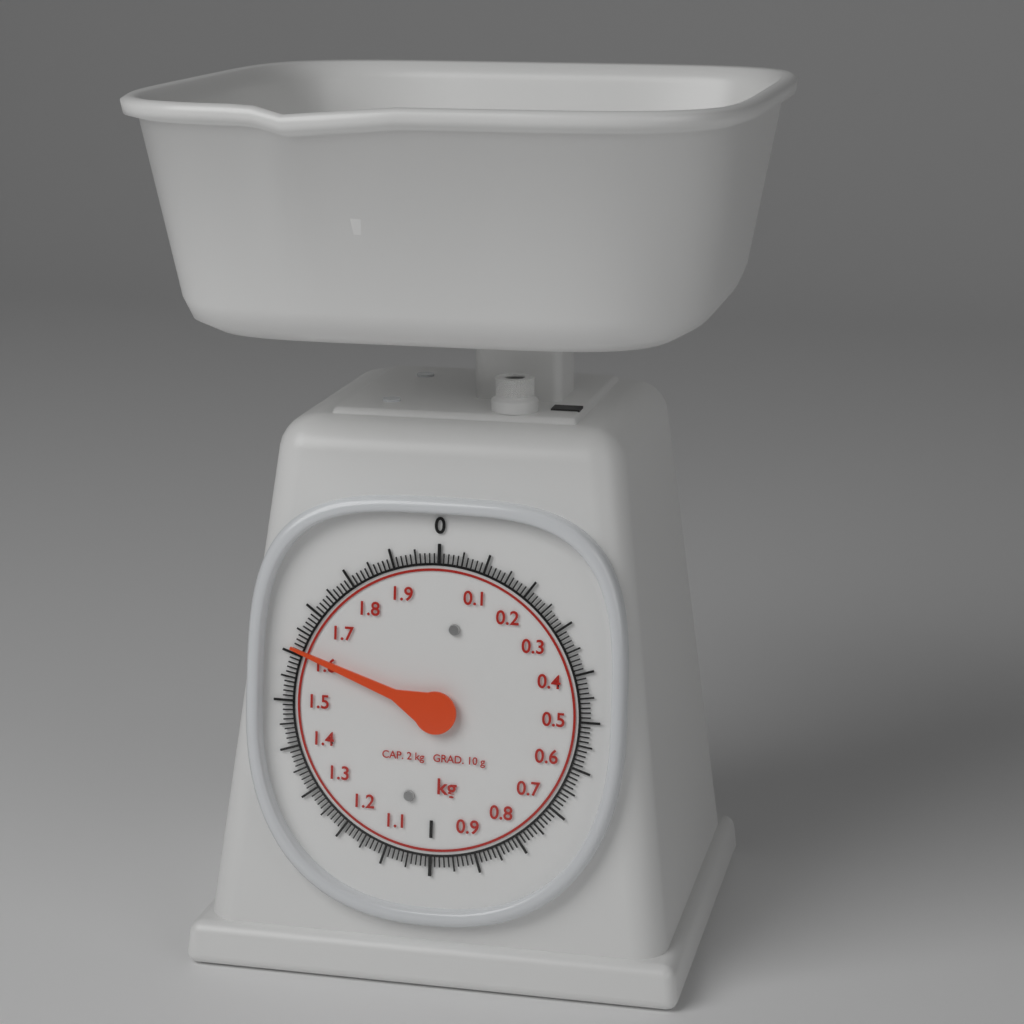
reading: 1.61 kg
